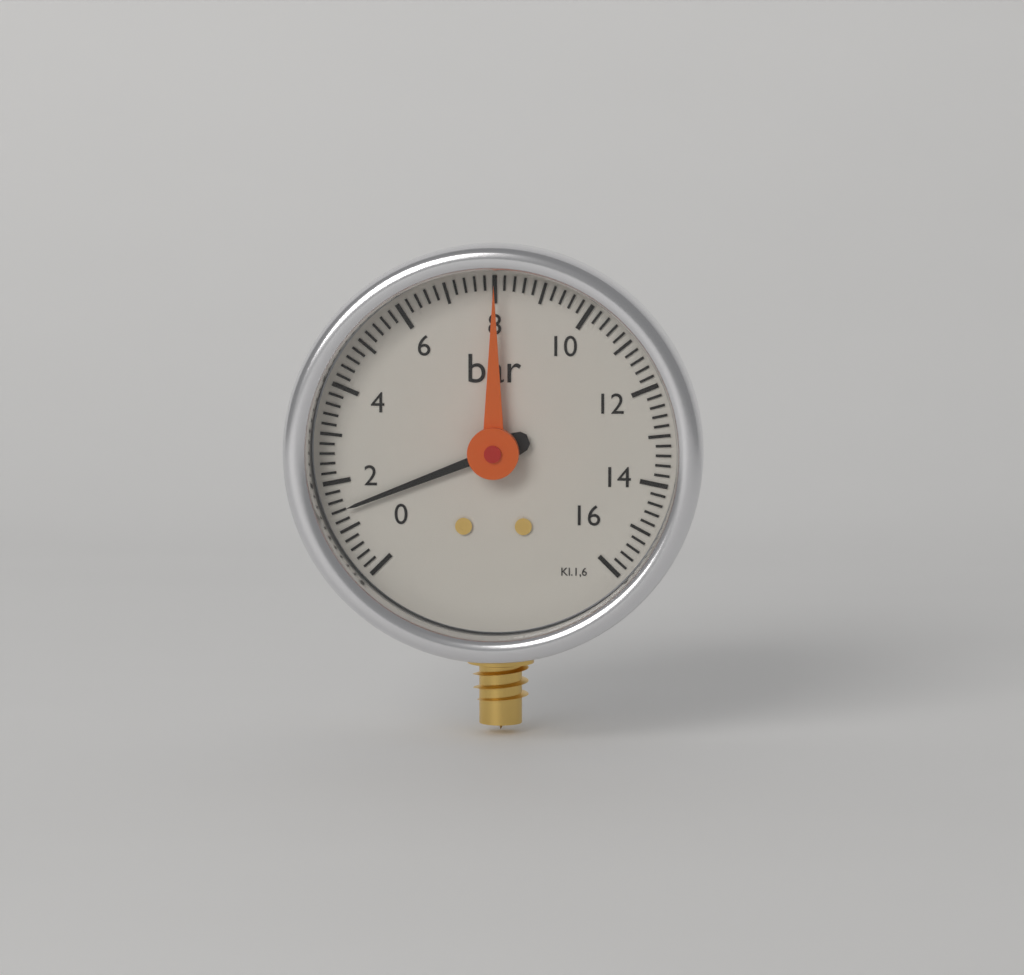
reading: 1.4 bar
